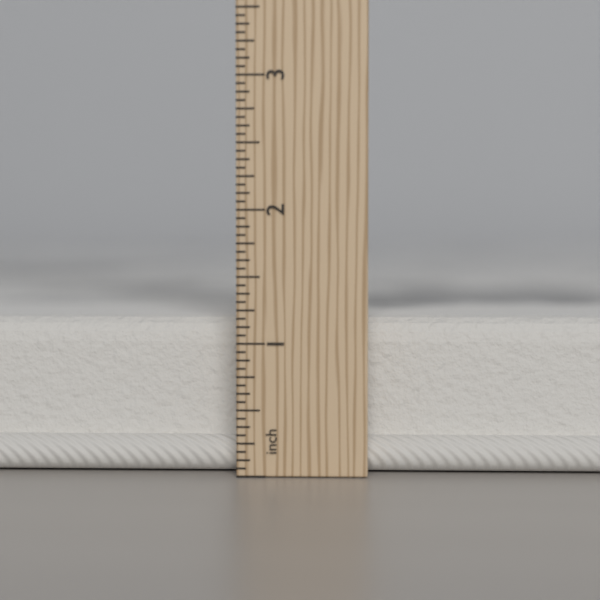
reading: 1.1875 in
